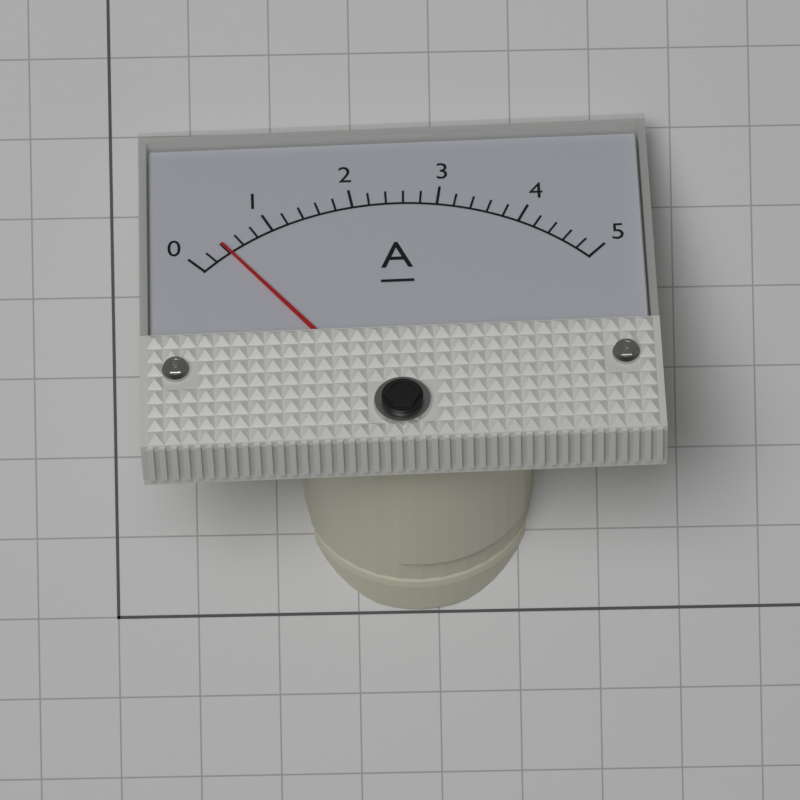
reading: 0.4 A
